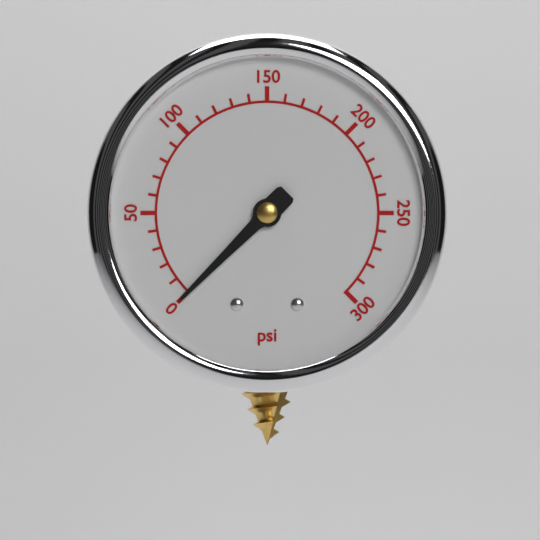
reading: 0 psi
